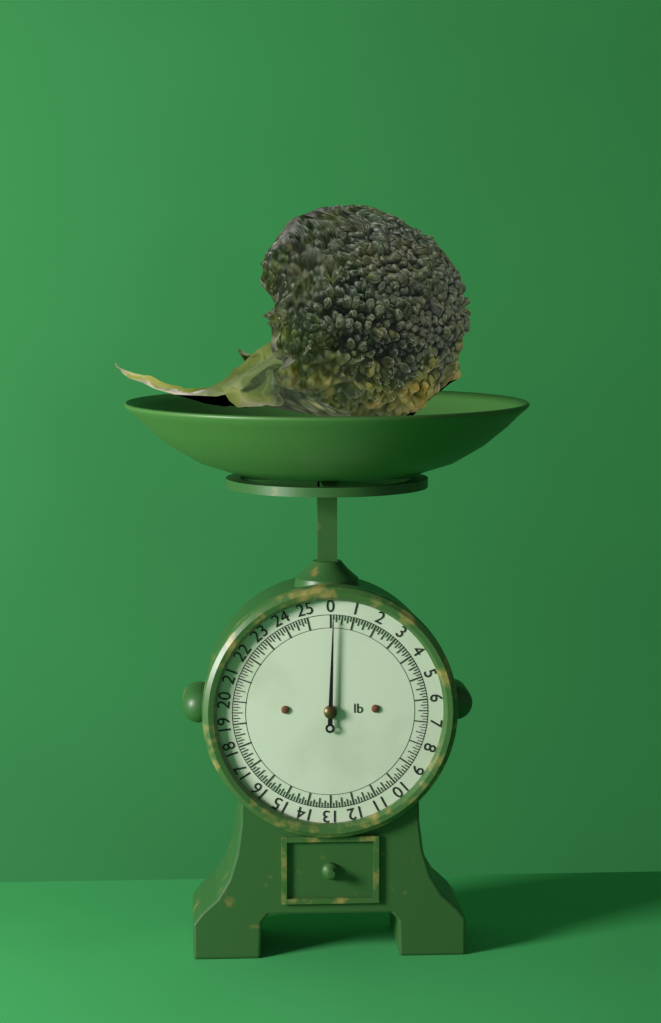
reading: 0.125 lb
